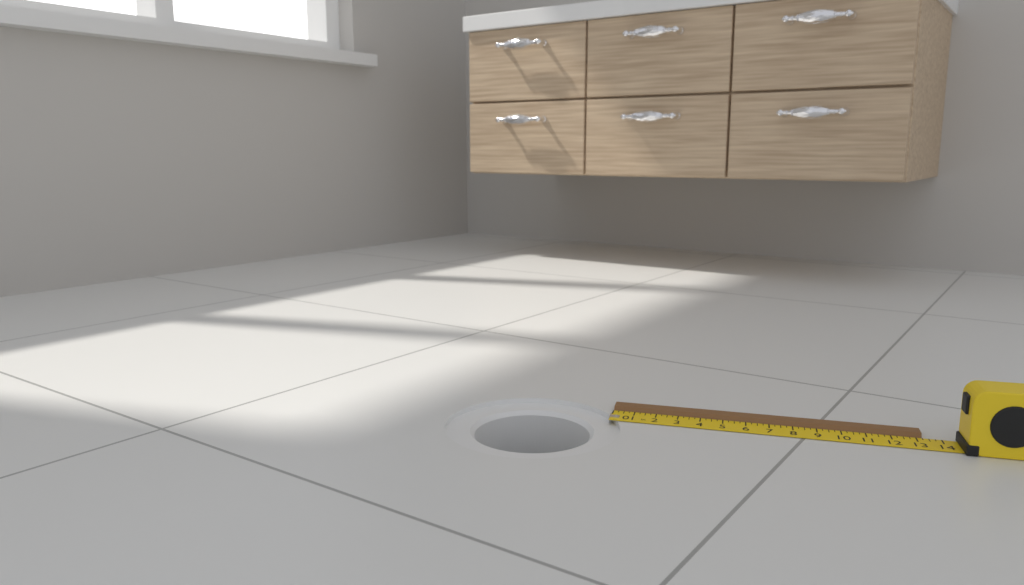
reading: 13.25 in
